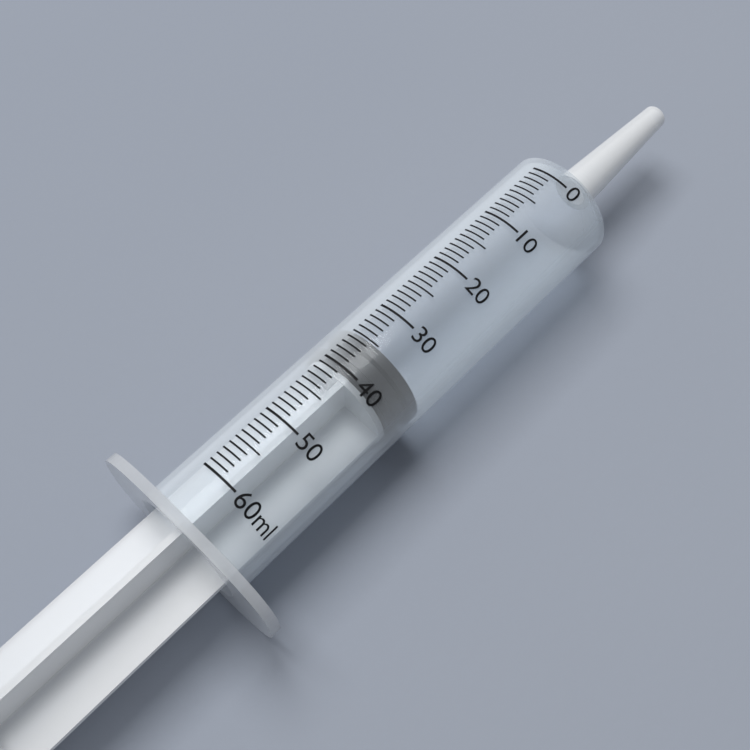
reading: 35 ml
